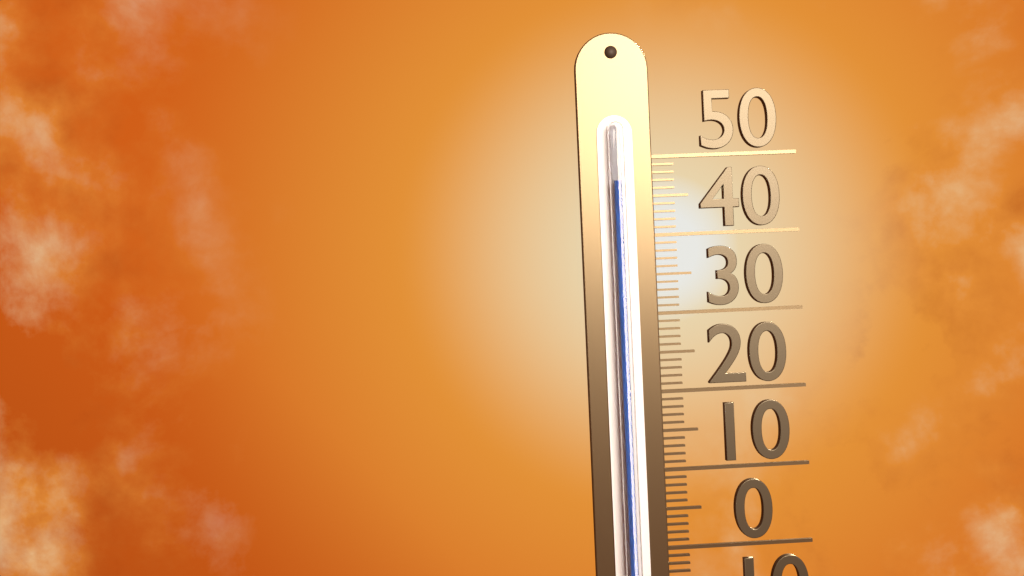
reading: 47 (no unit)
